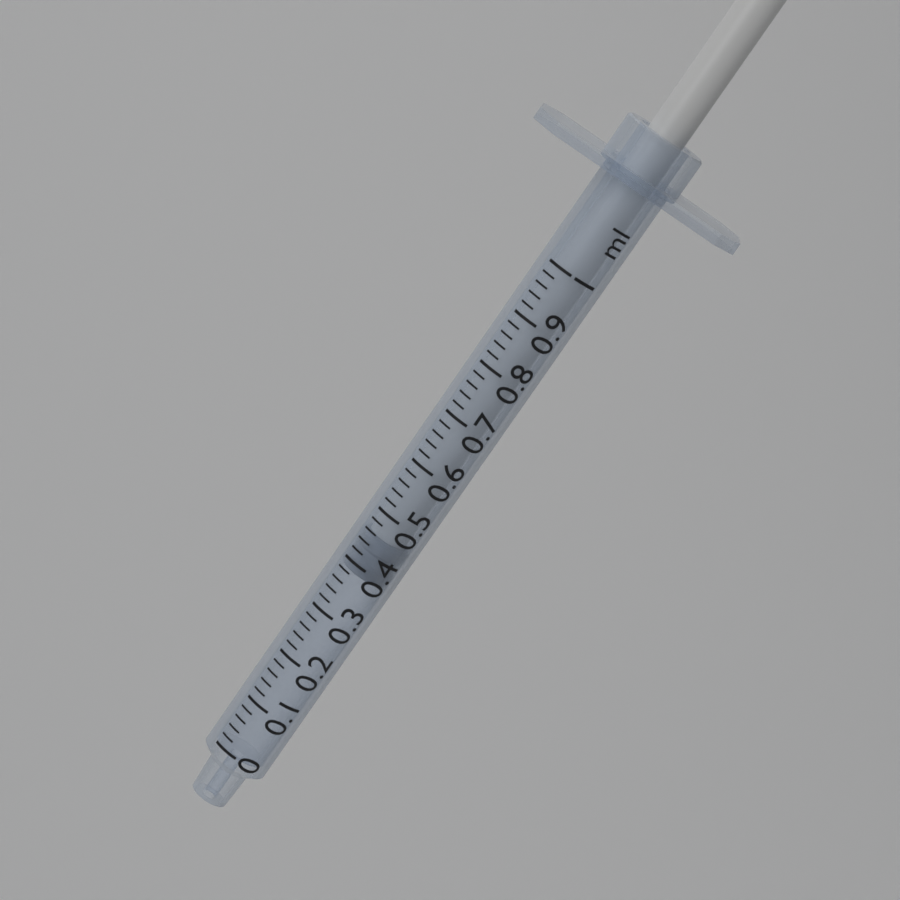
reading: 0.38 ml
